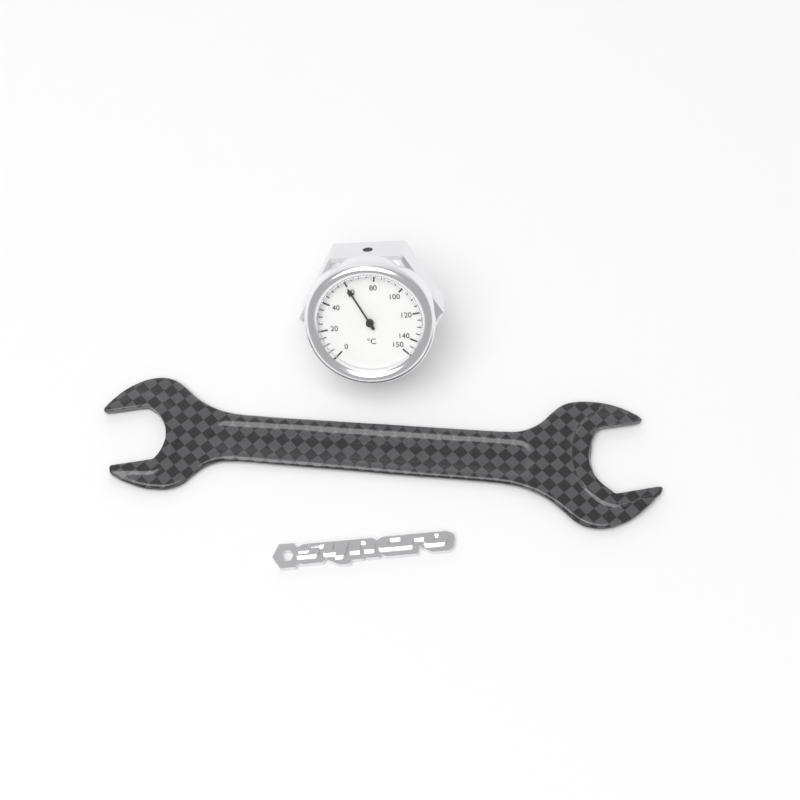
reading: 60 °C
